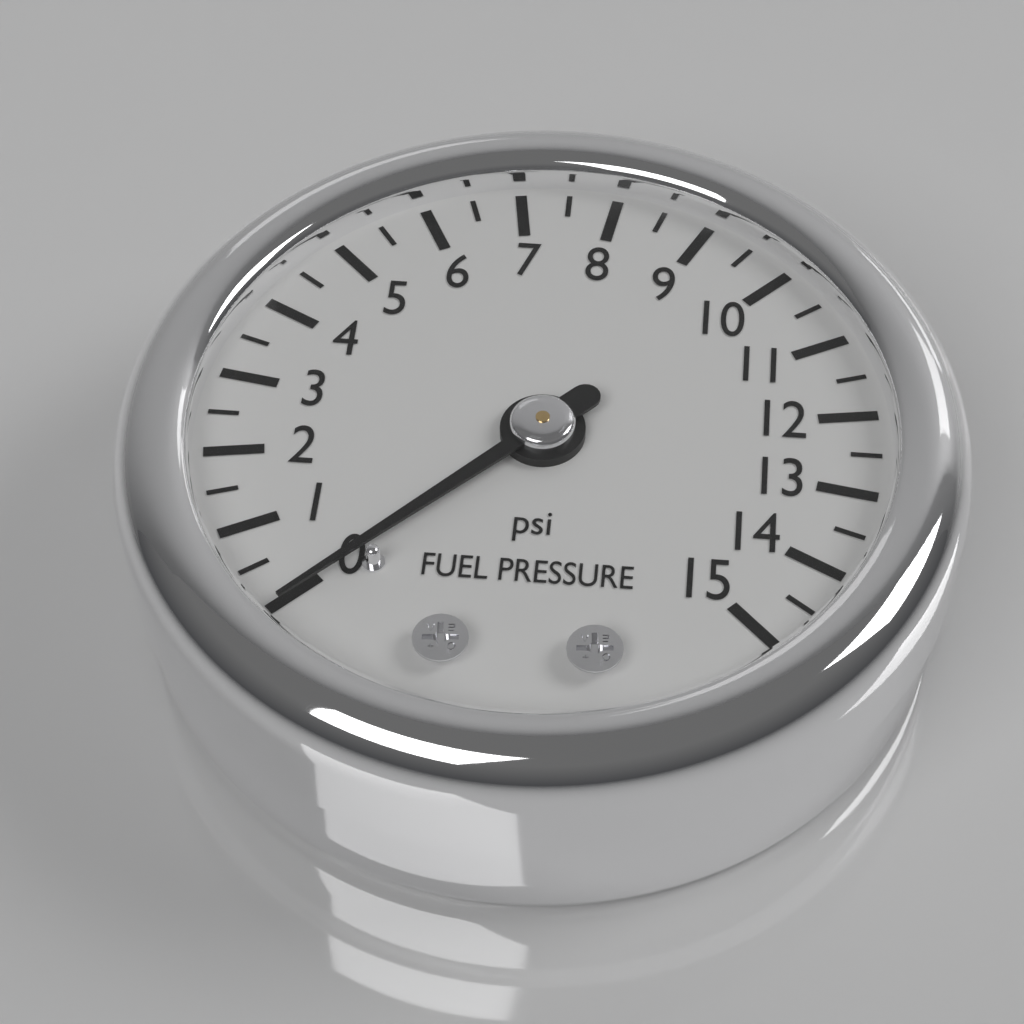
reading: 0.0 psi
